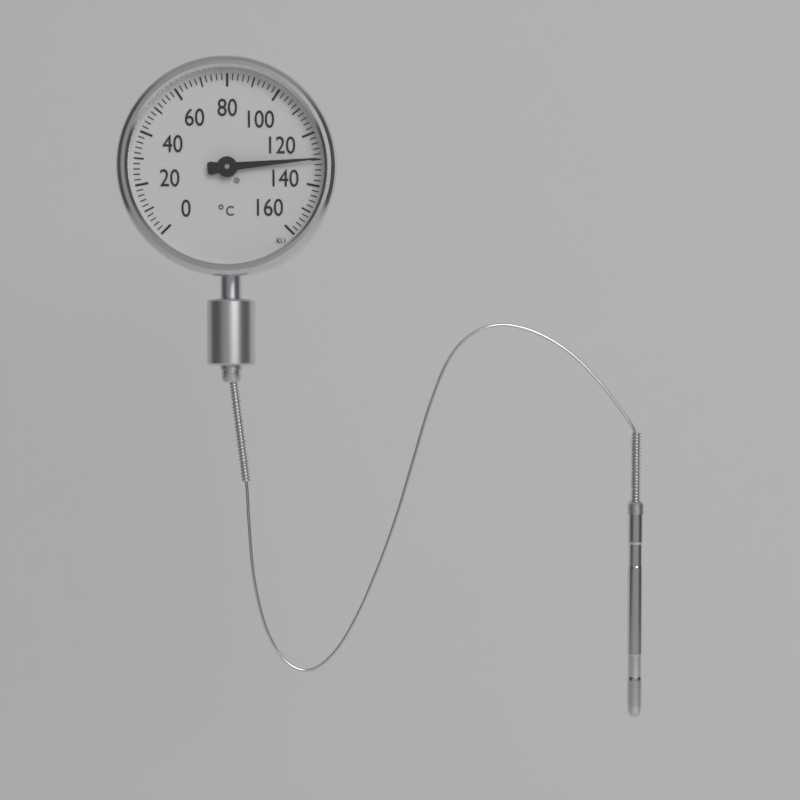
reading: 130 °C
